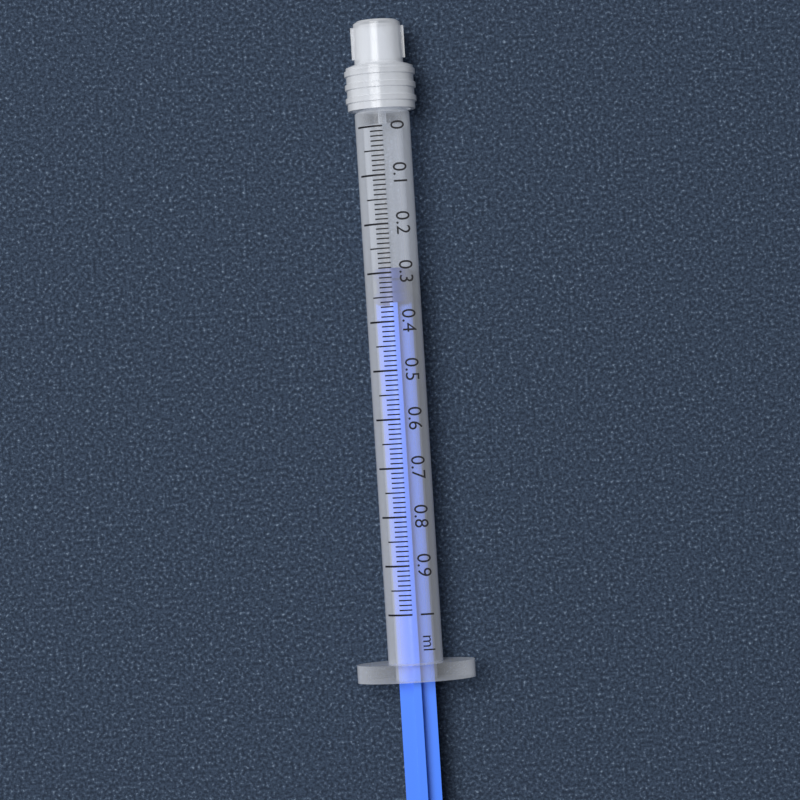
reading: 0.29 ml
